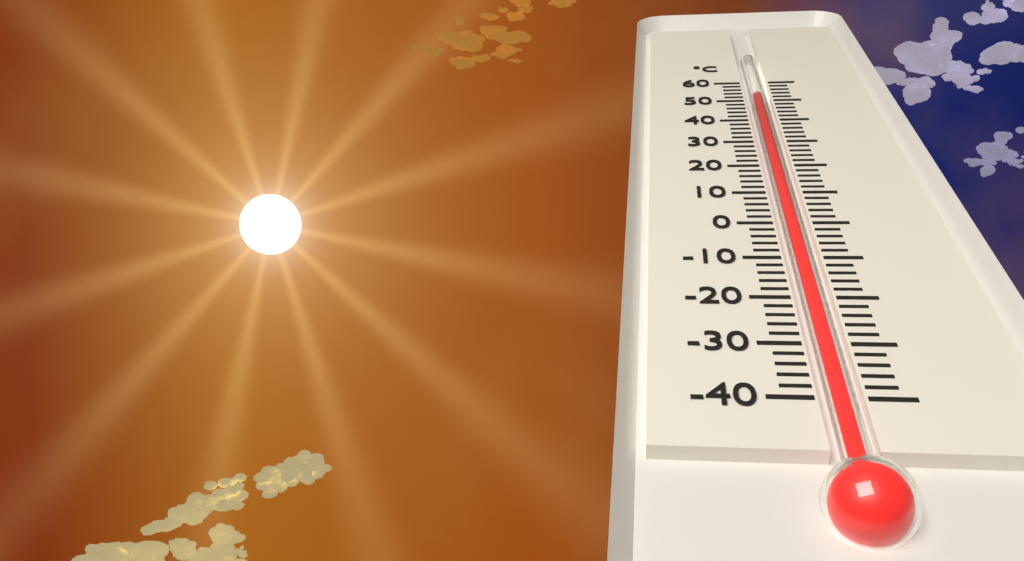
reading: 52 °C
